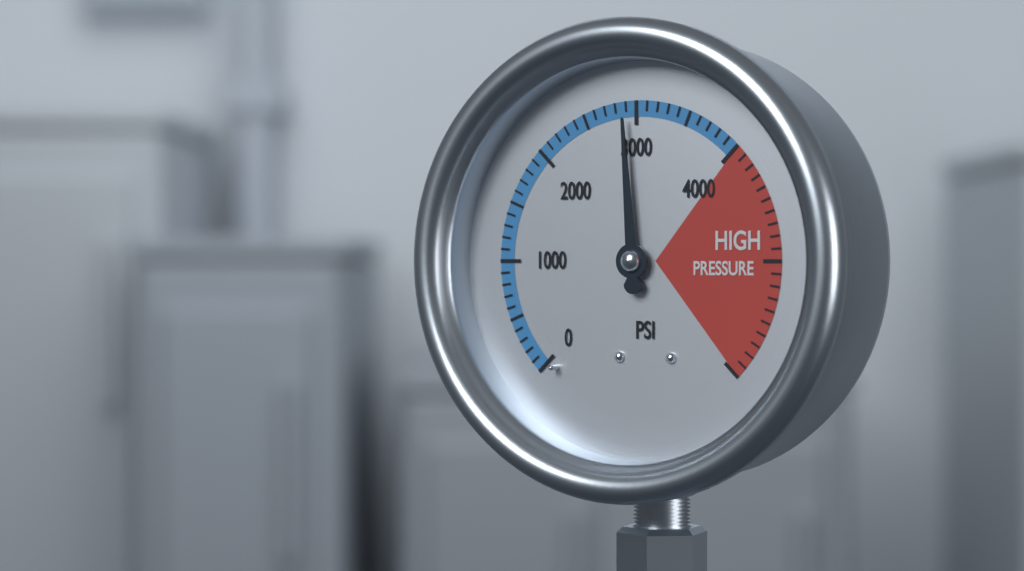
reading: 2900 psi
